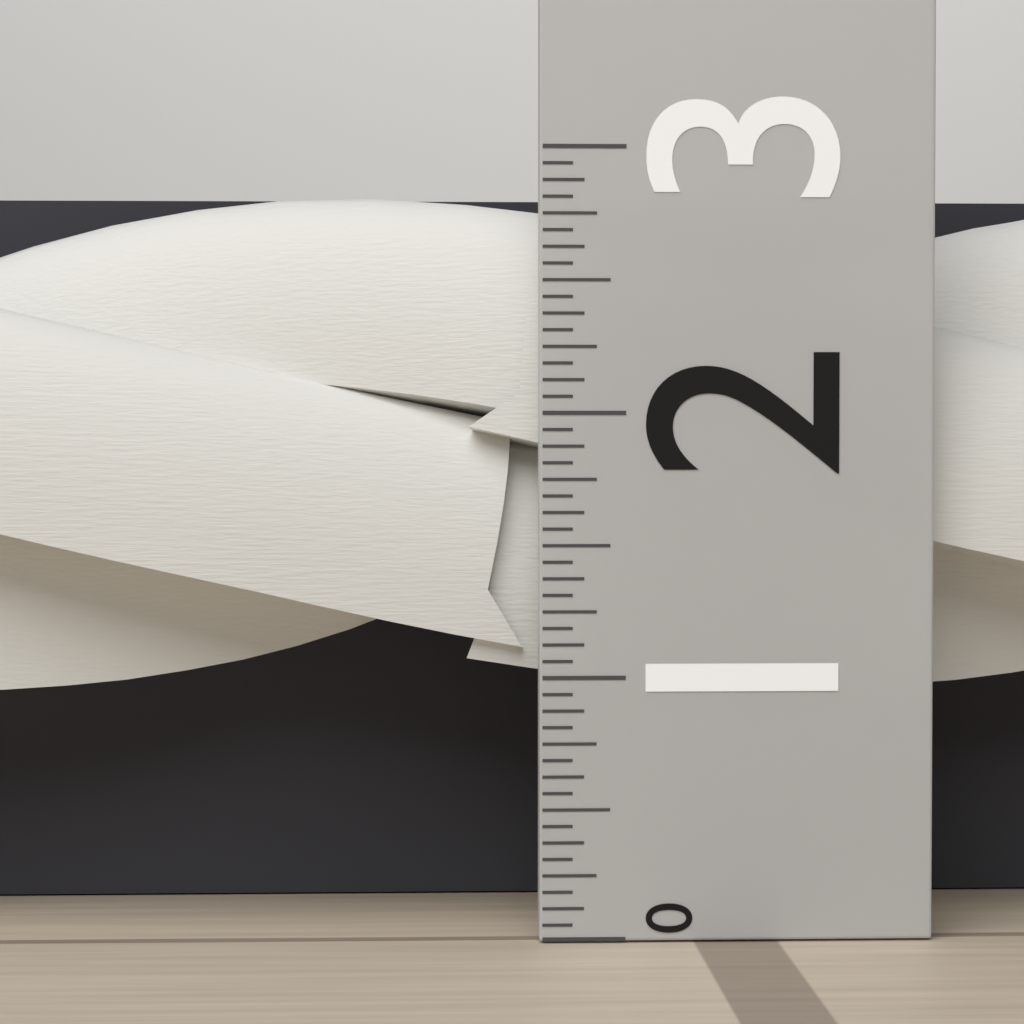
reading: 2.8750 (no unit)
